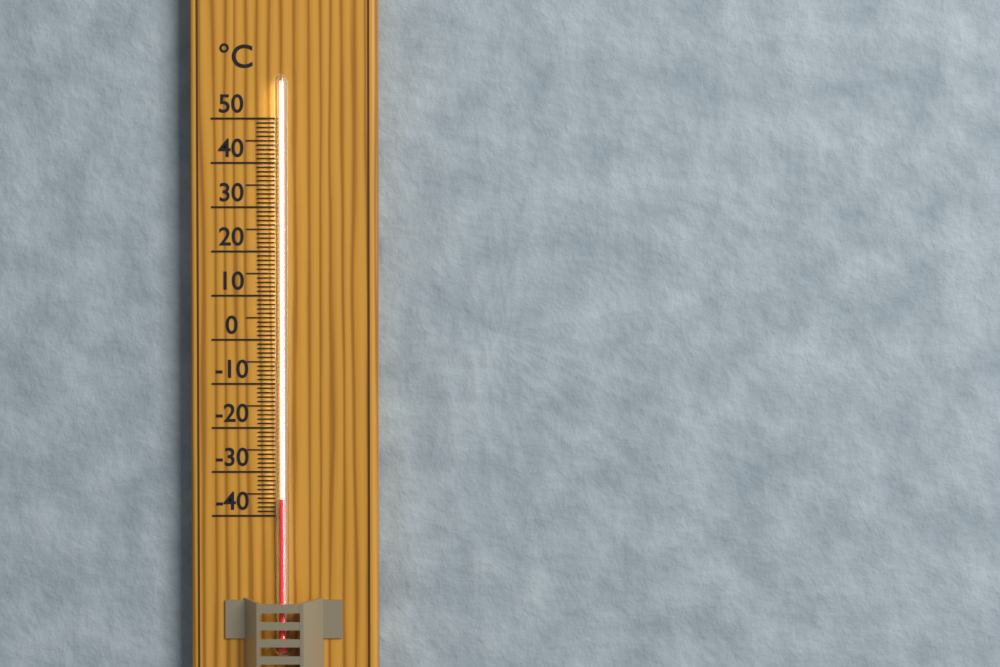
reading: -36 °C
